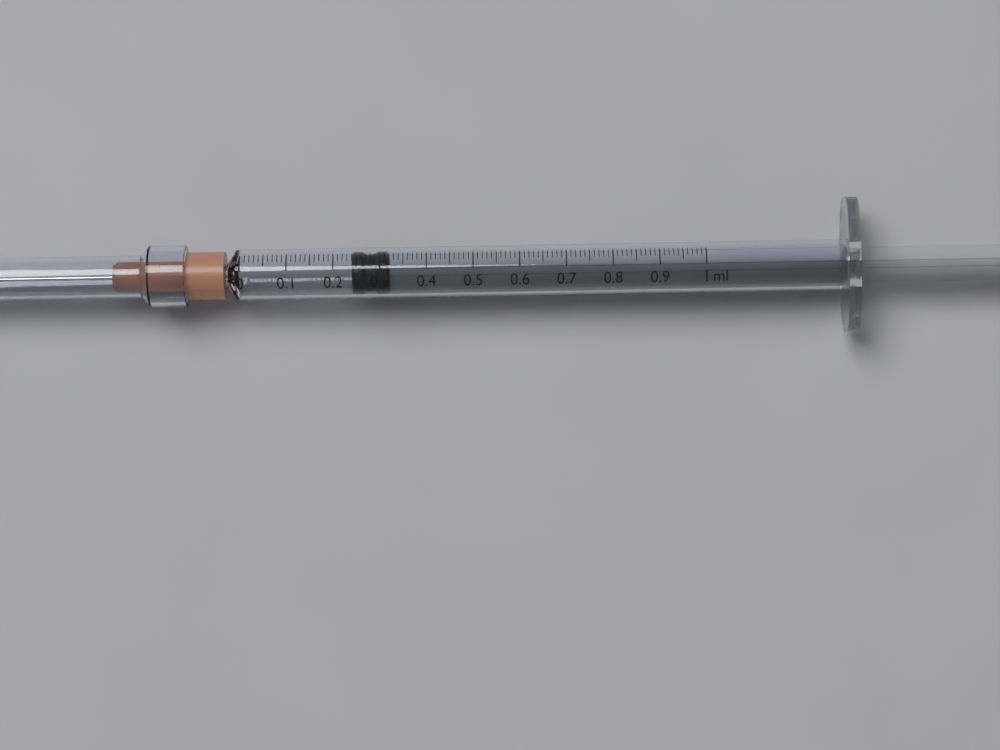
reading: 0.24 ml
